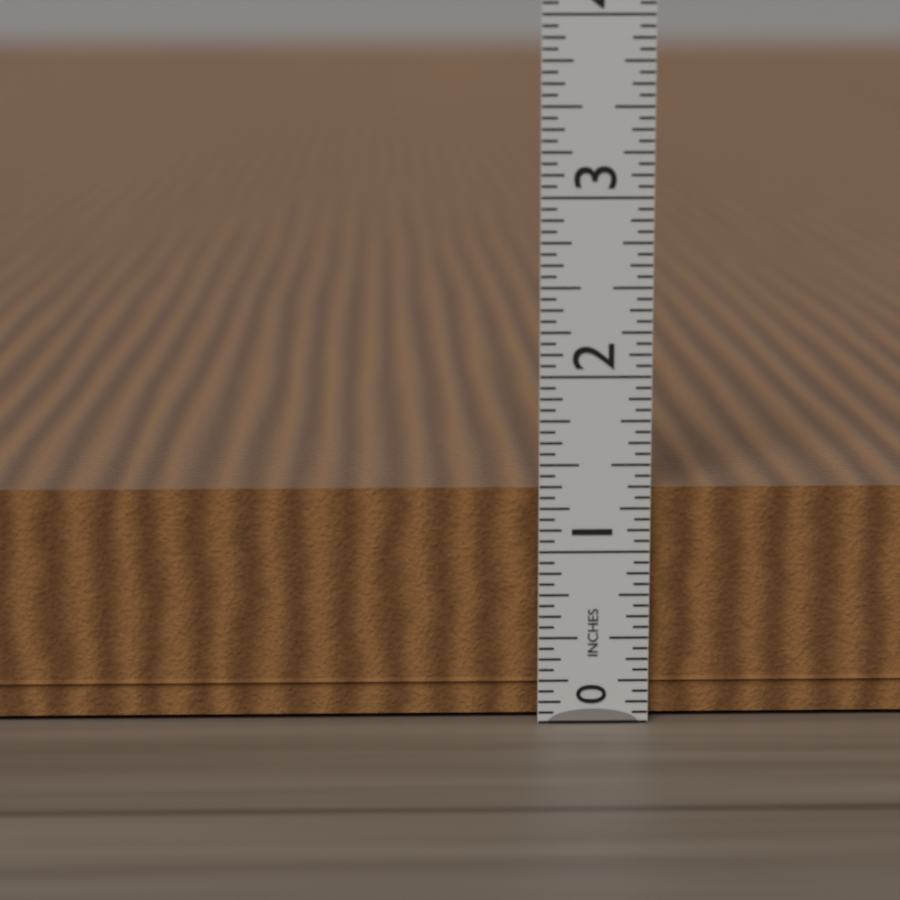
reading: 1.3750 in
